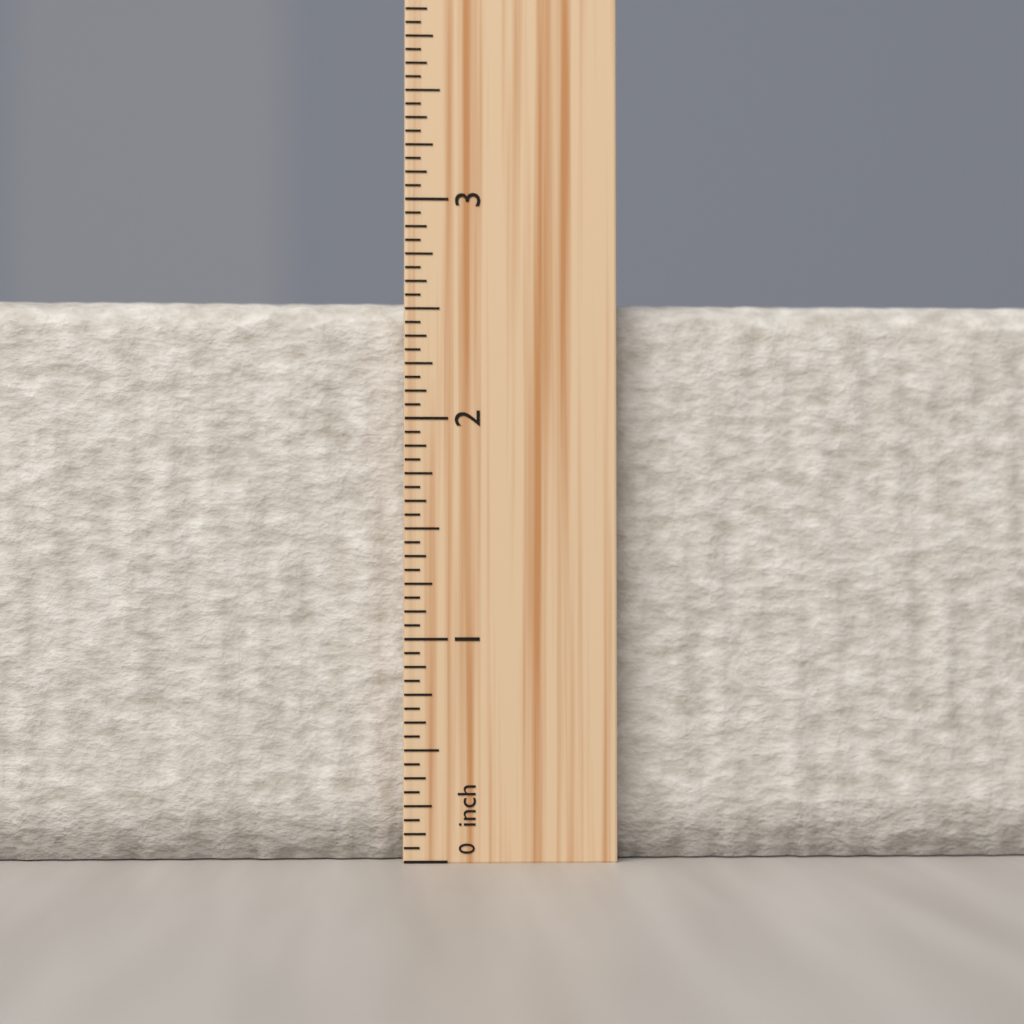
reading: 2.5625 inch
